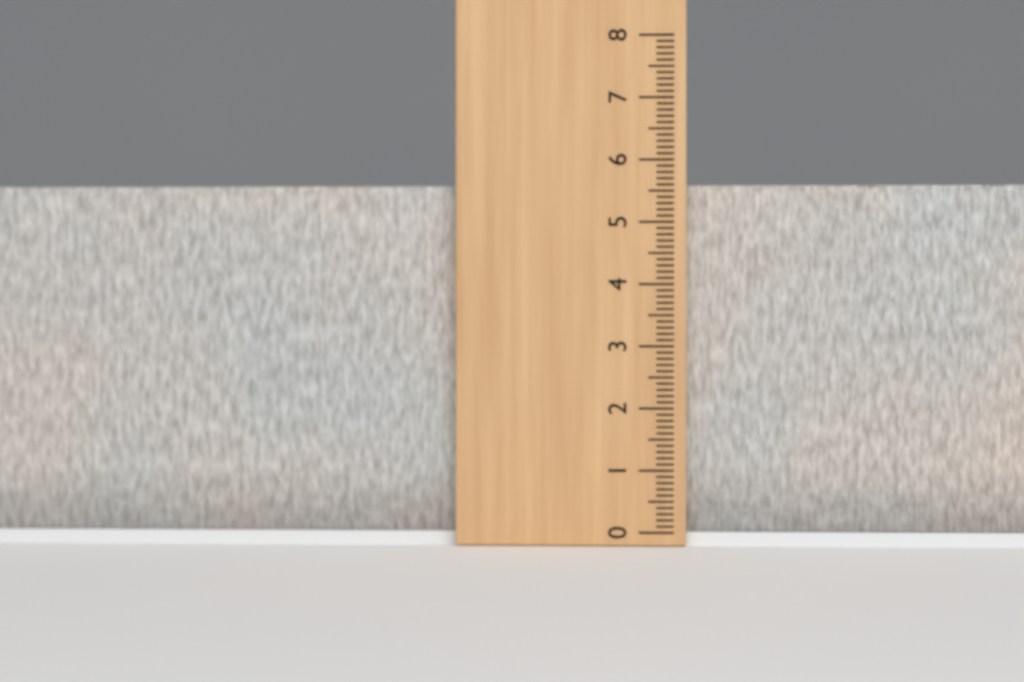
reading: 5.6 (no unit)
